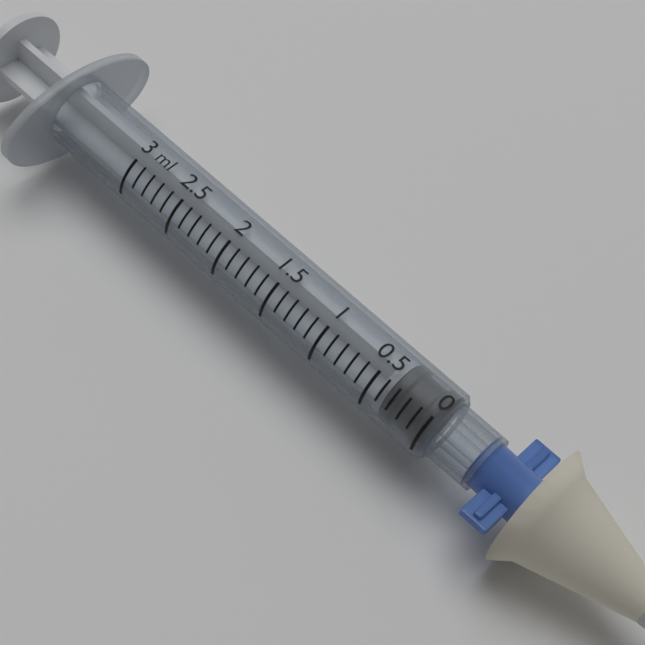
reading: 0.0 ml
